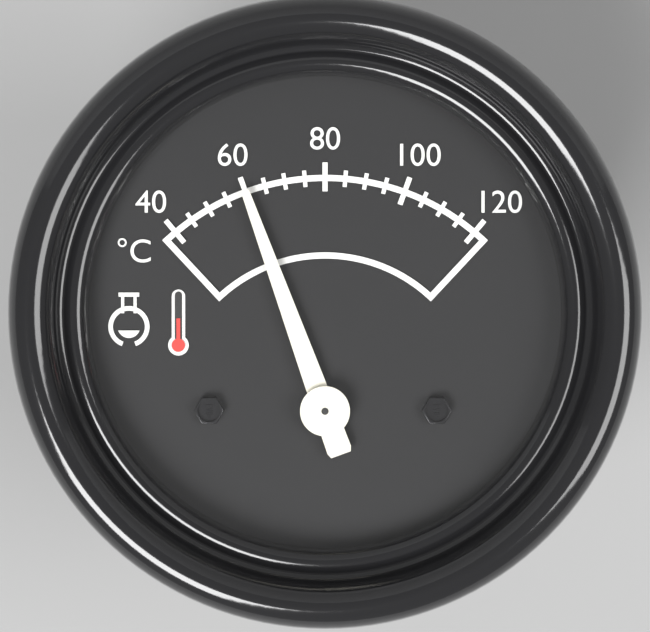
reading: 60 °C
